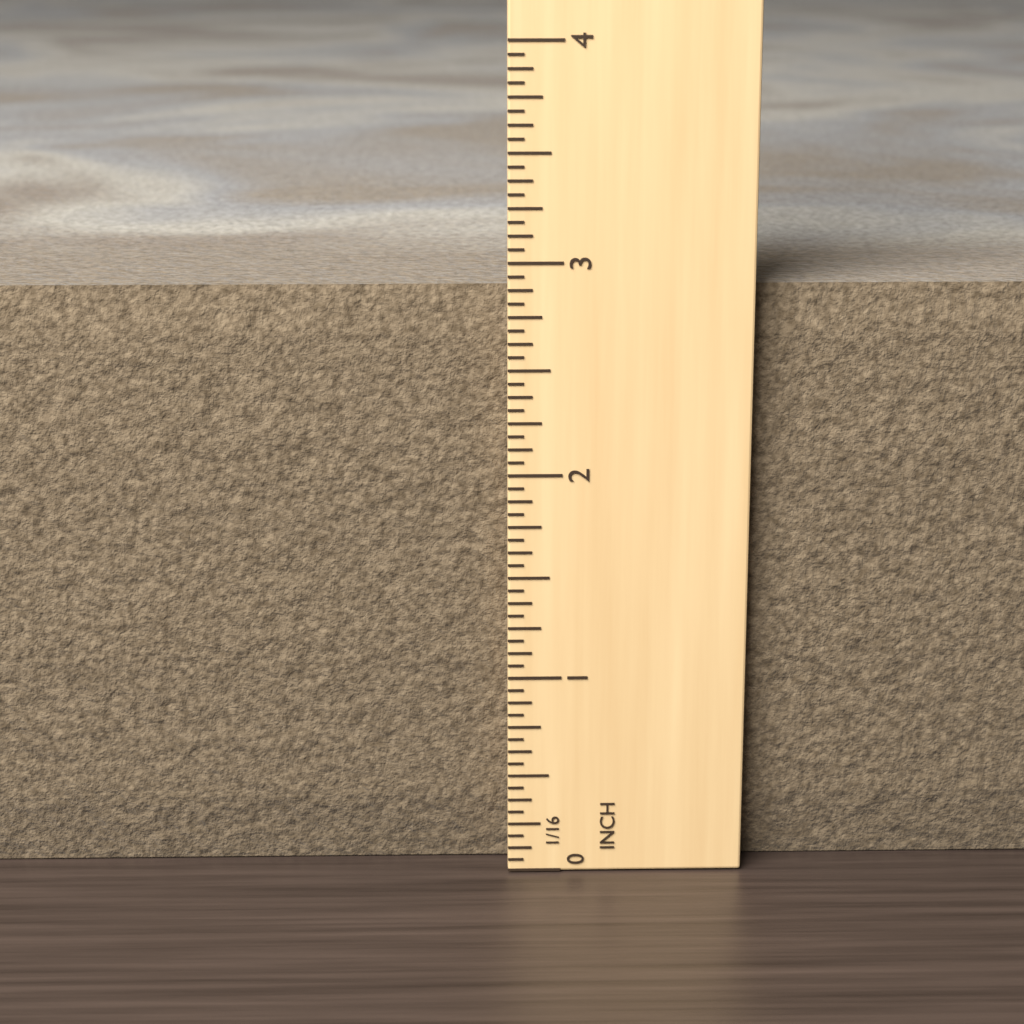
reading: 2.8750 in
